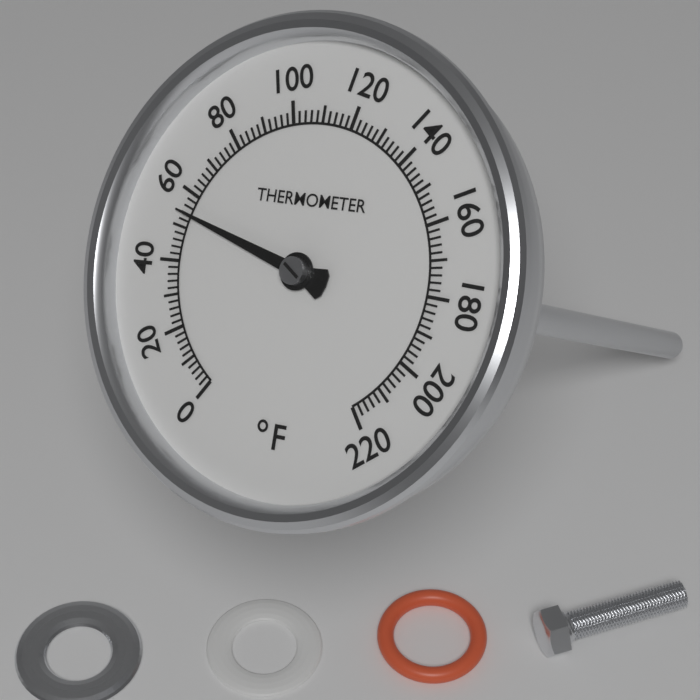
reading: 54 °F
